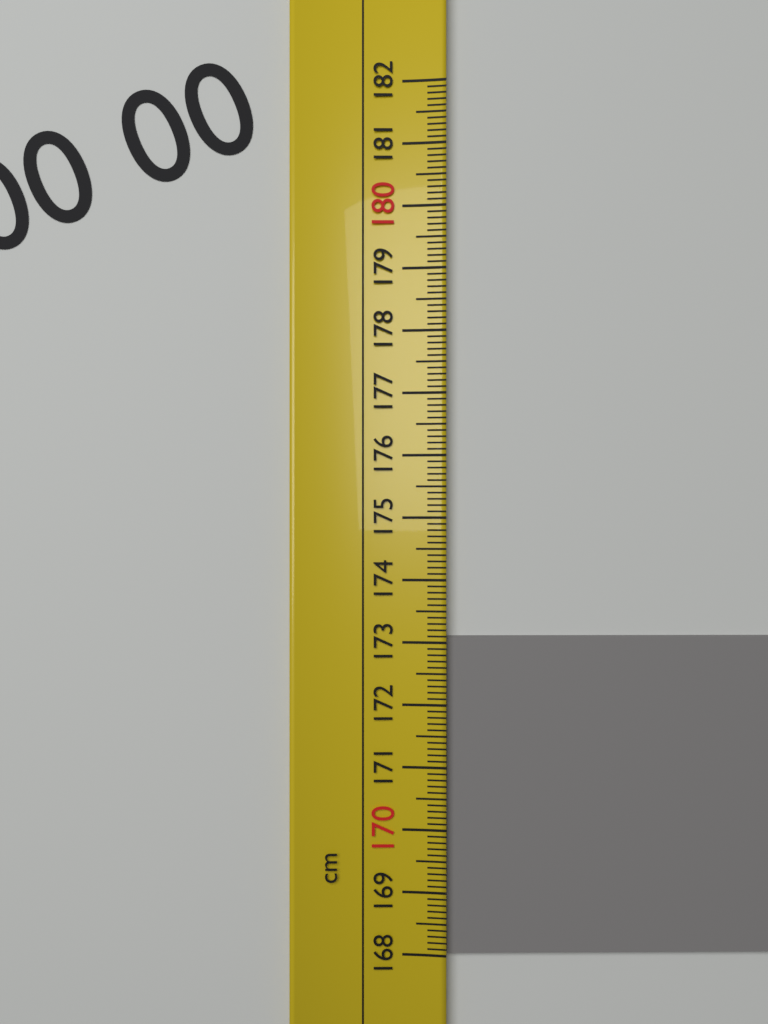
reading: 173.1 cm
